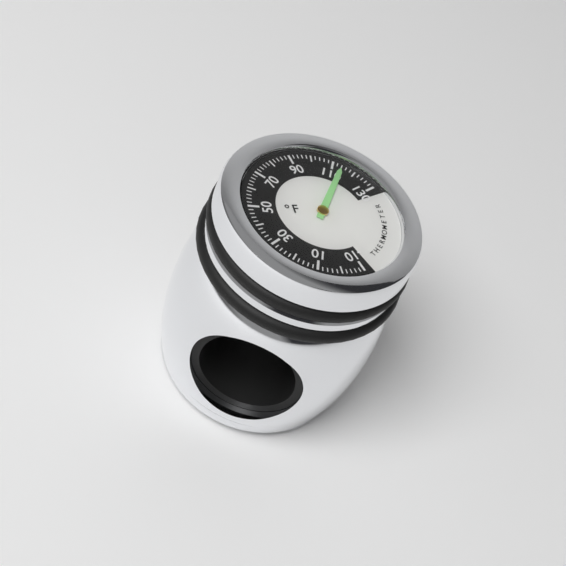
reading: 114 °F
